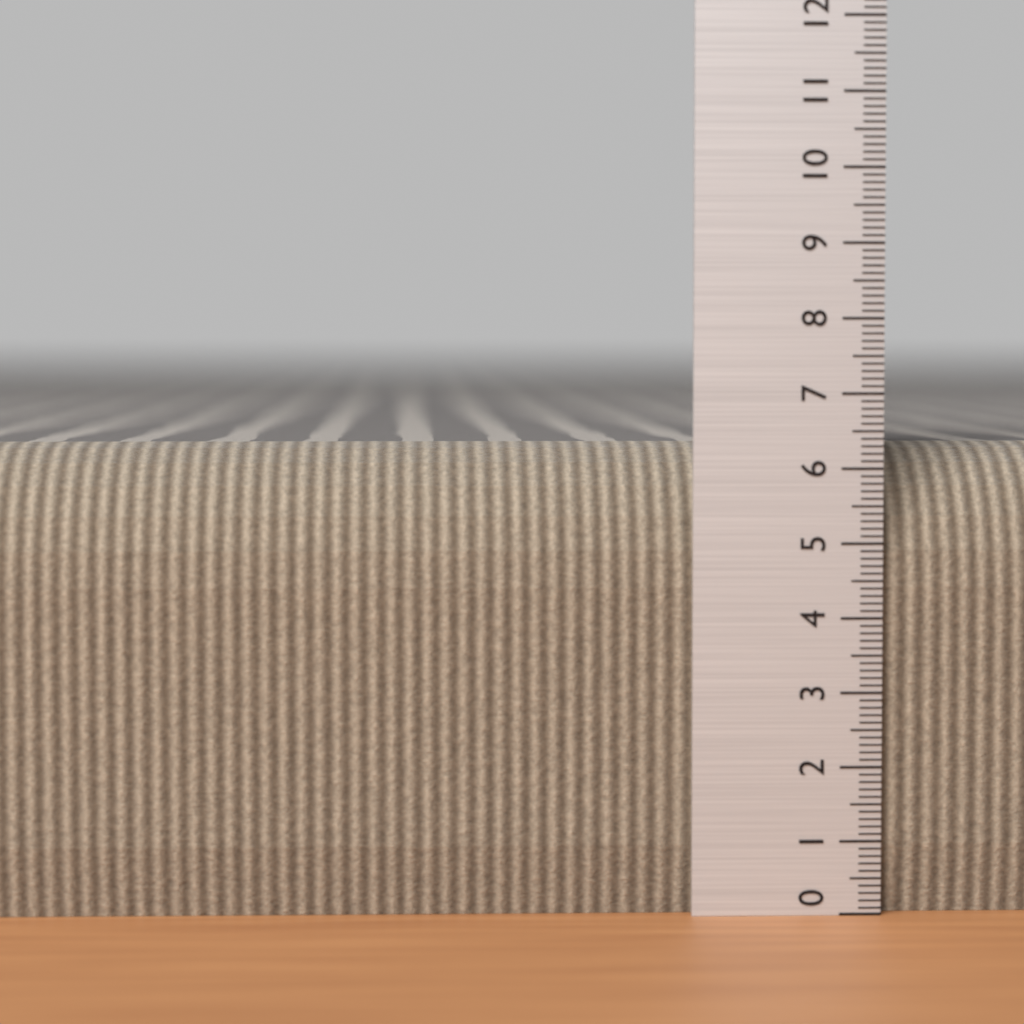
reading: 6.3 (no unit)
